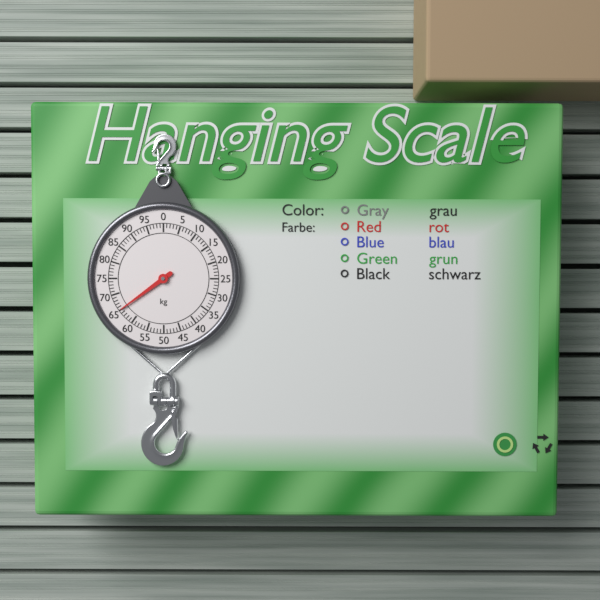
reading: 65 kg
